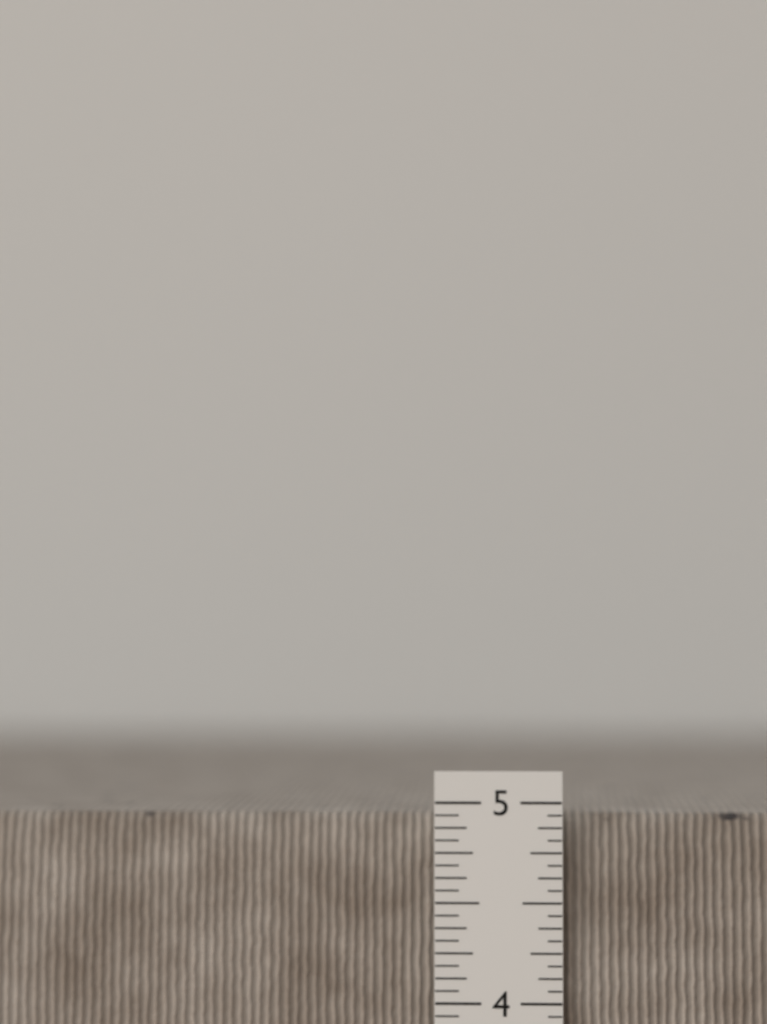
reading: 4.9375 in
